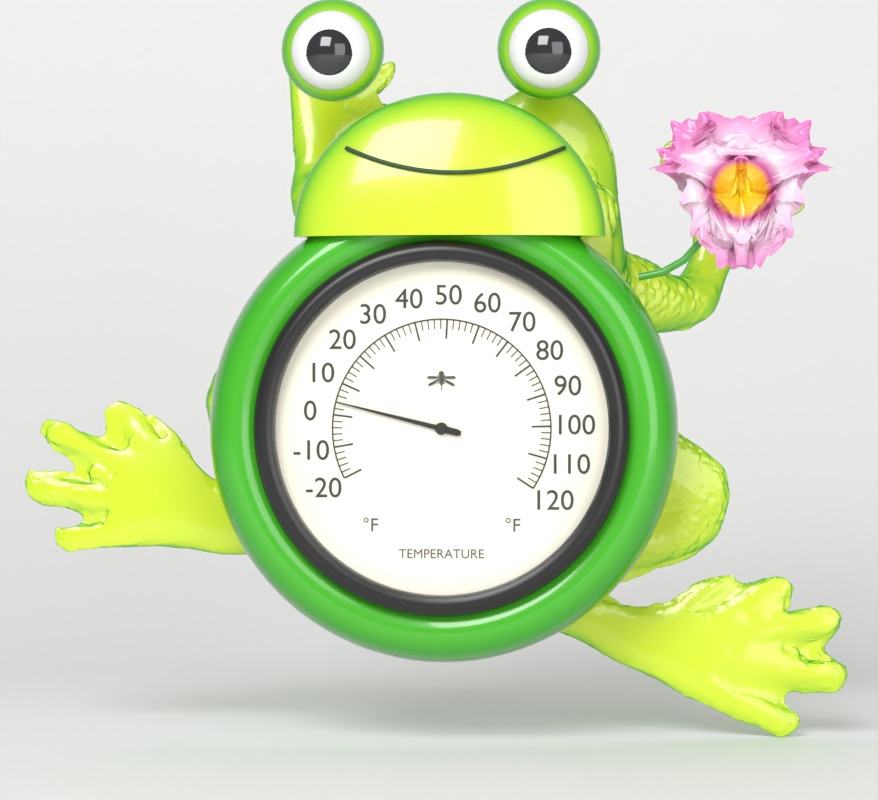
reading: 4 °F
